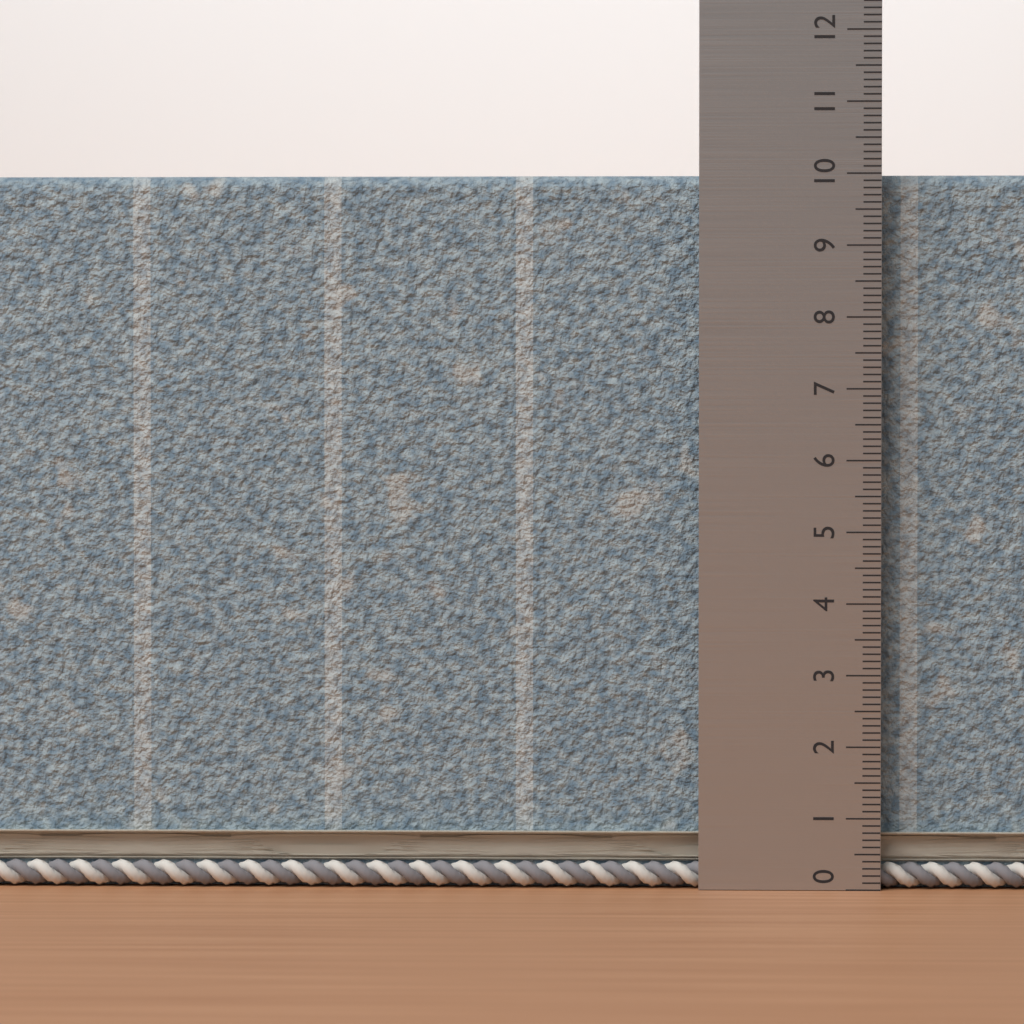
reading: 10.0 (no unit)
